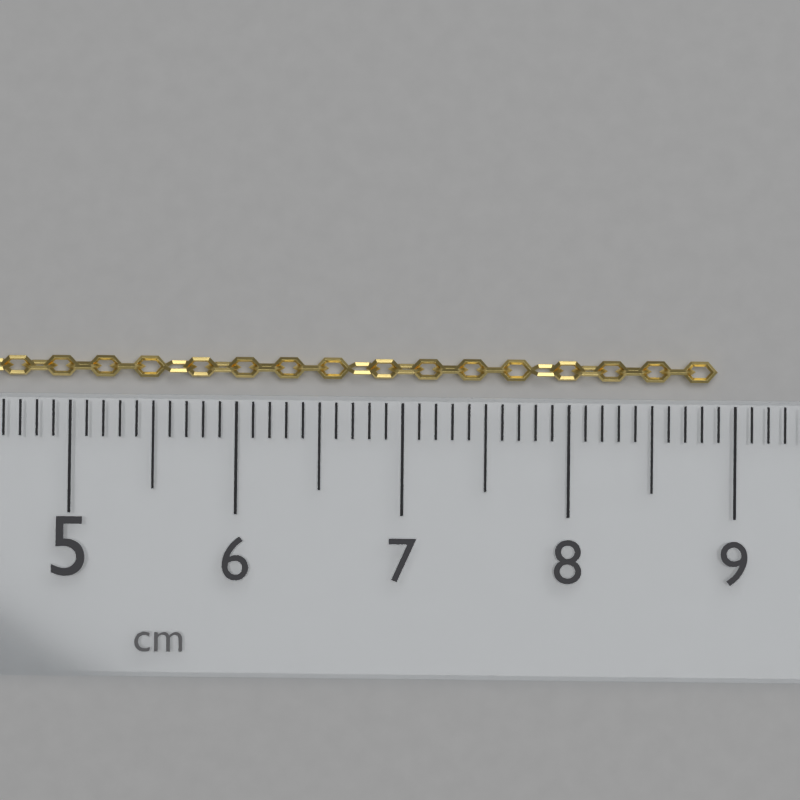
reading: 8.9 cm
